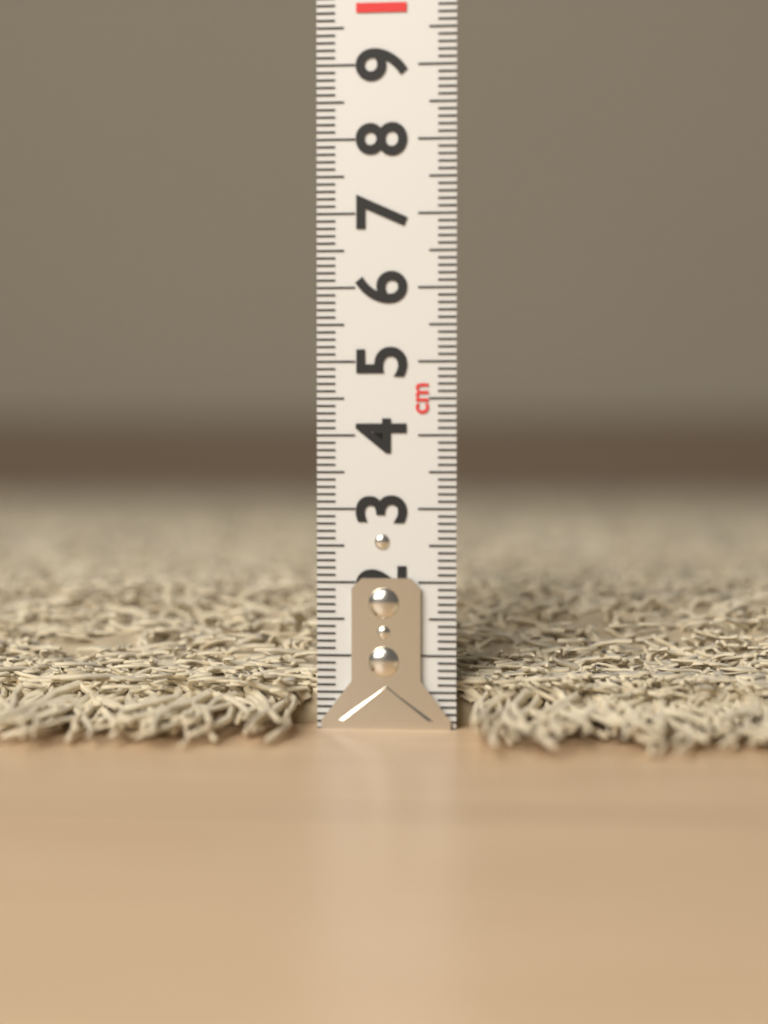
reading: 1.8 cm
